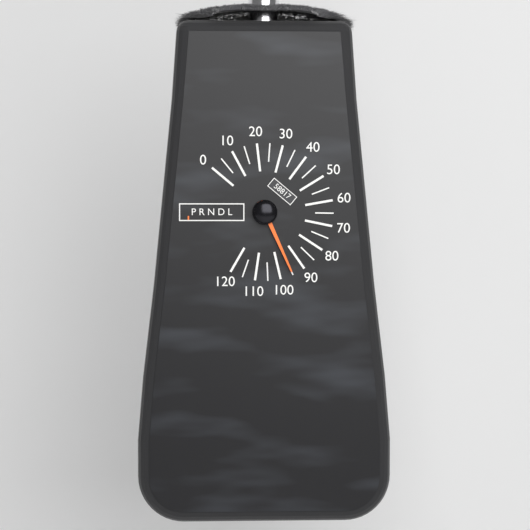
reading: 95 (no unit)
